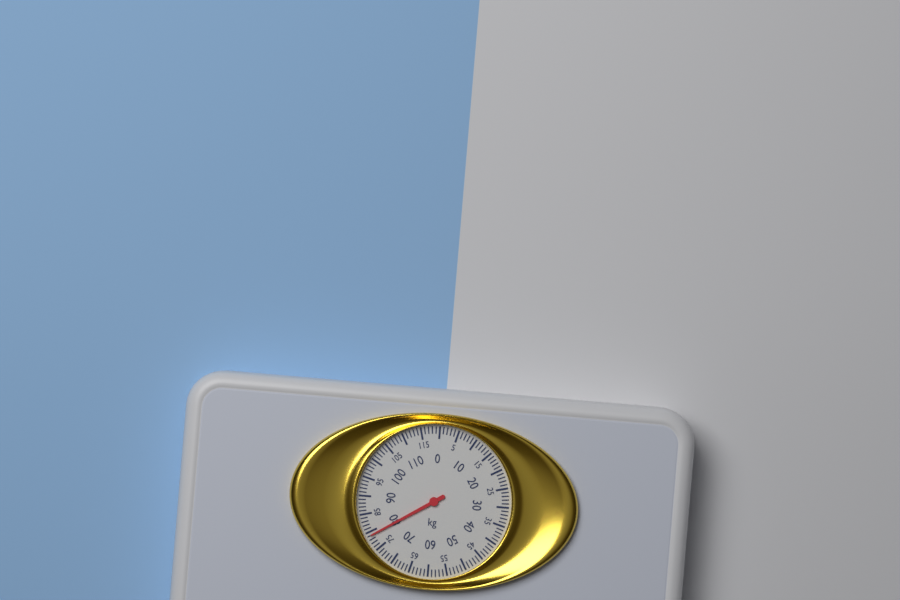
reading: 79 kg
